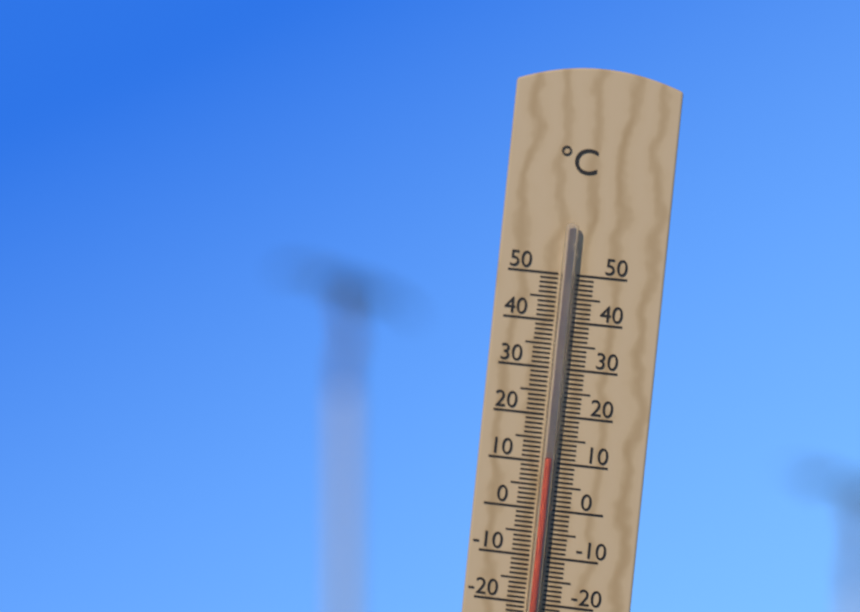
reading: 11 °C
